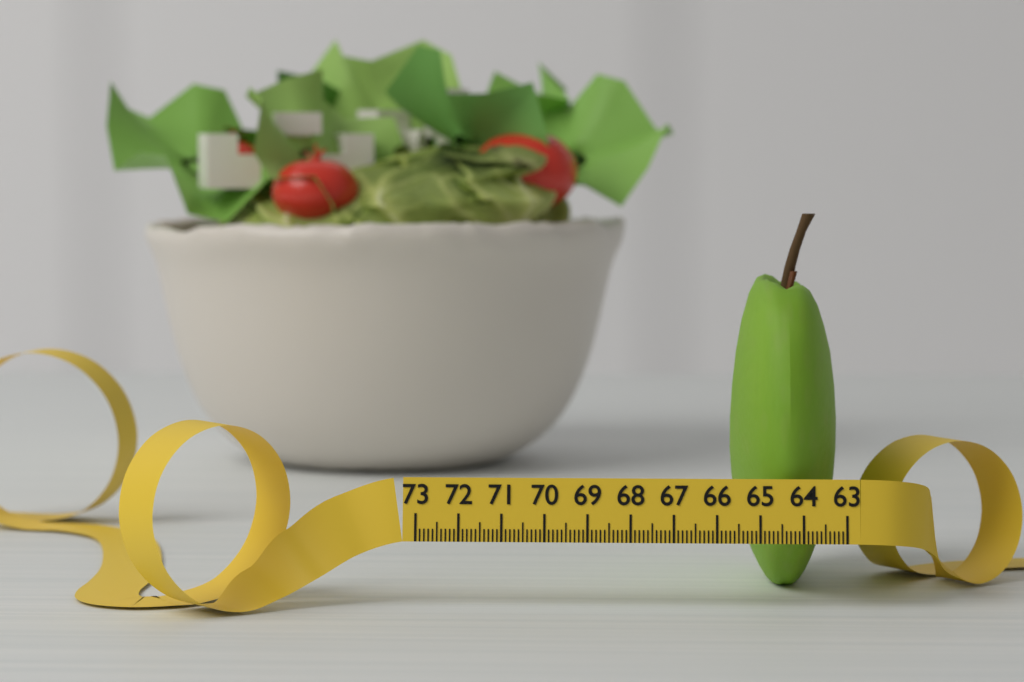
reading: 65.6 (no unit)
